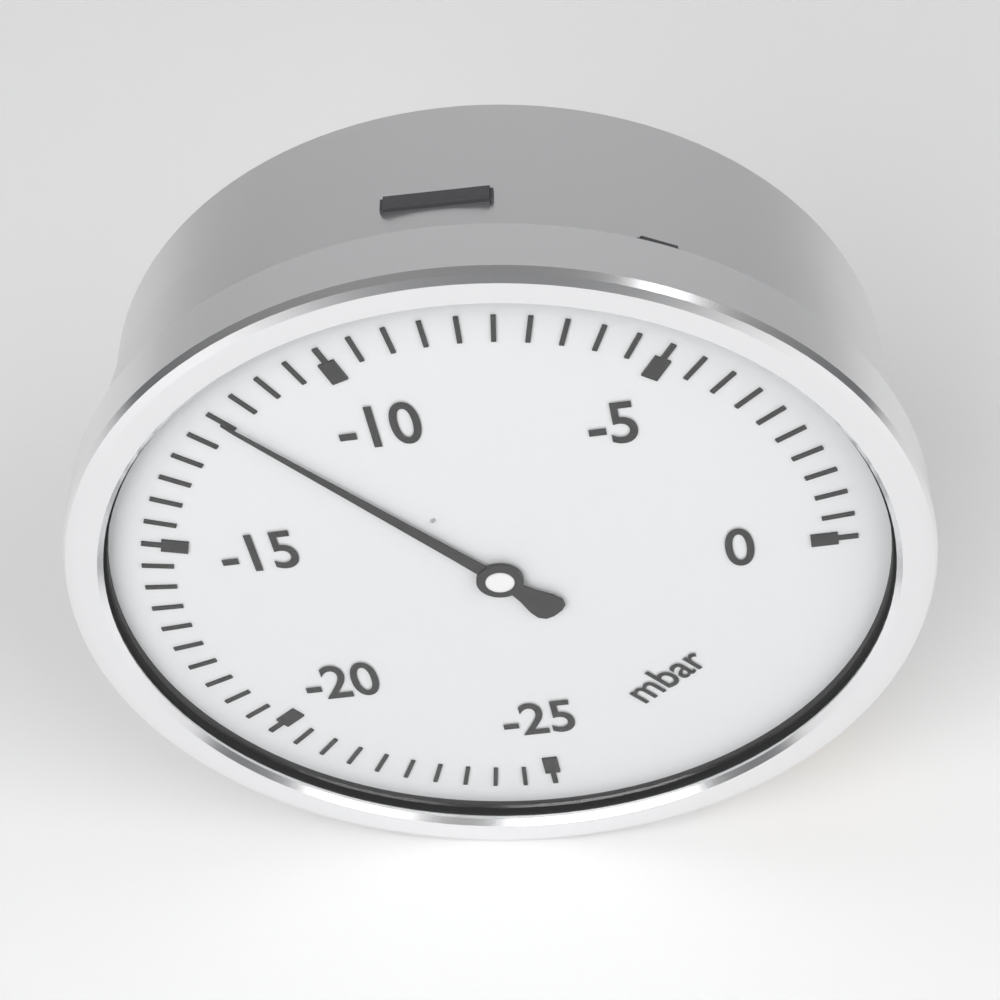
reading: -12.0 mbar
